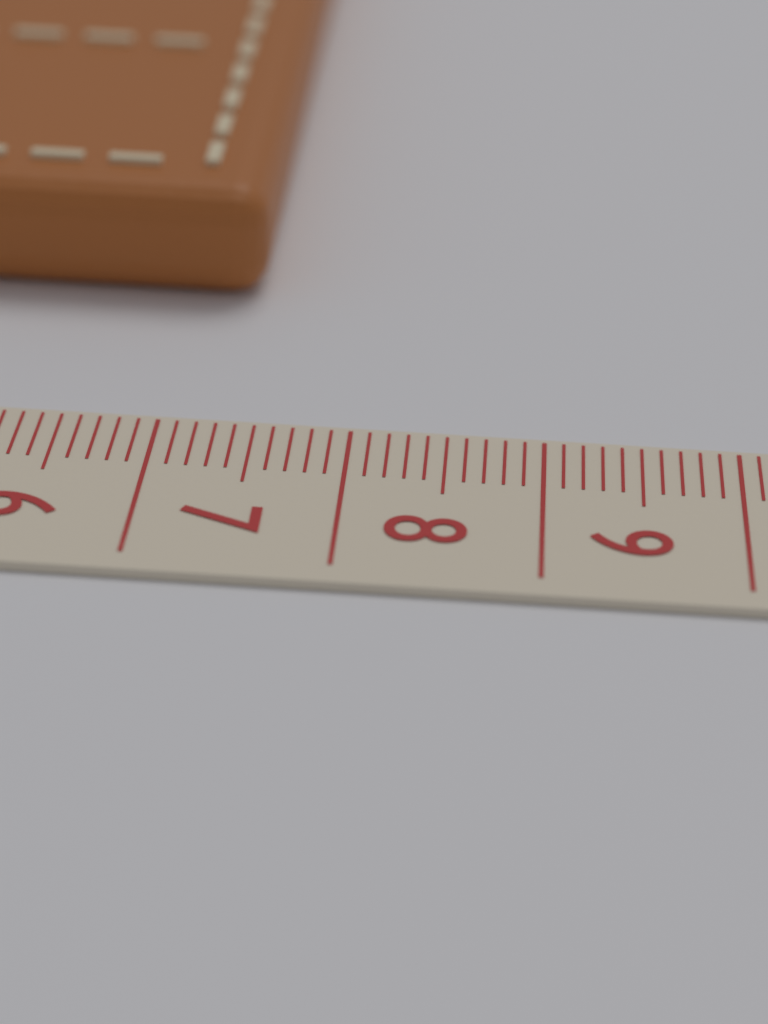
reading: 7.4 cm
